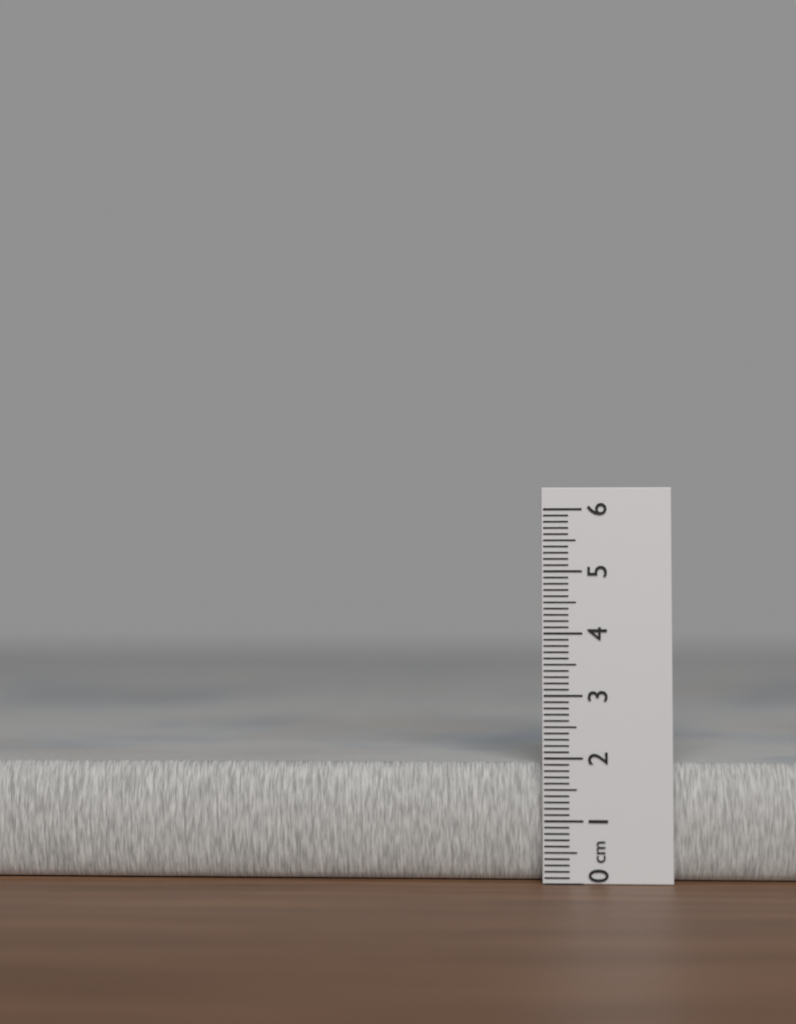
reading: 1.9 cm
